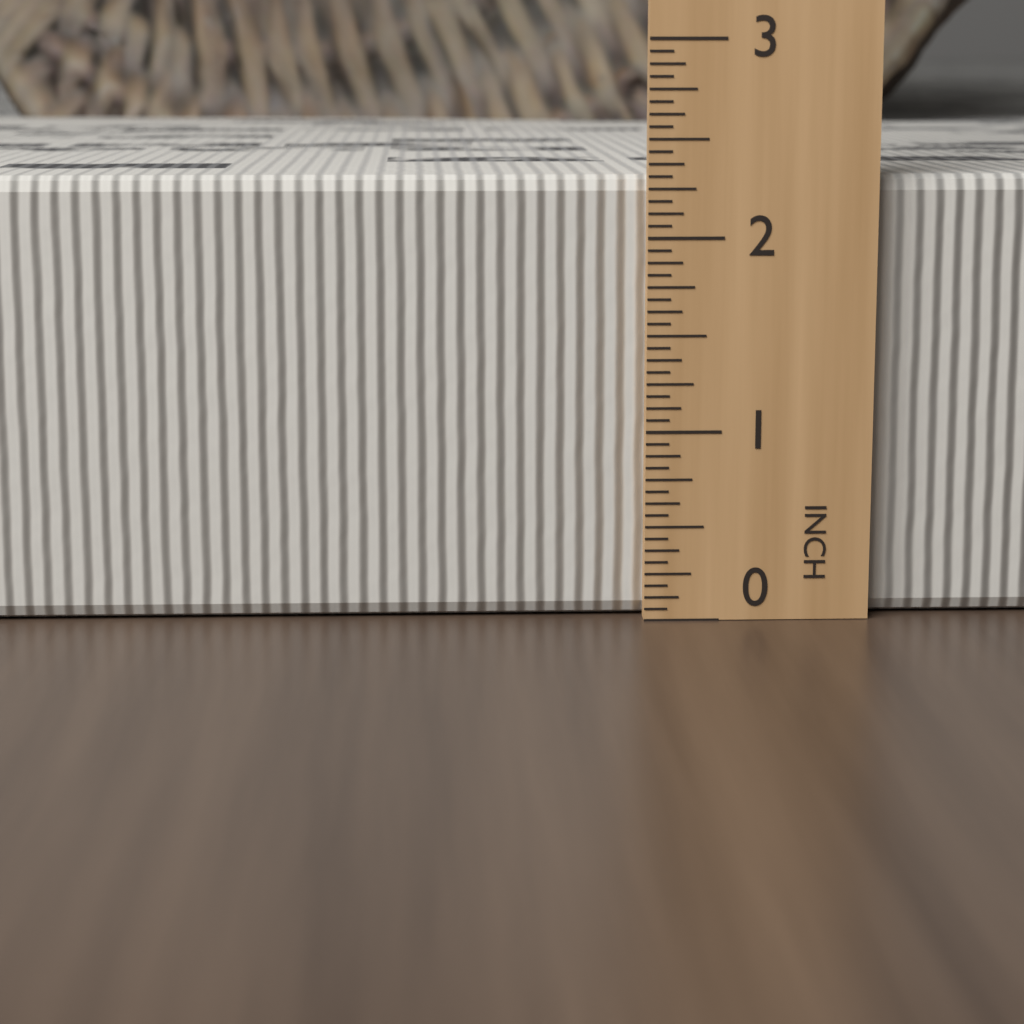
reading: 2.3125 in
